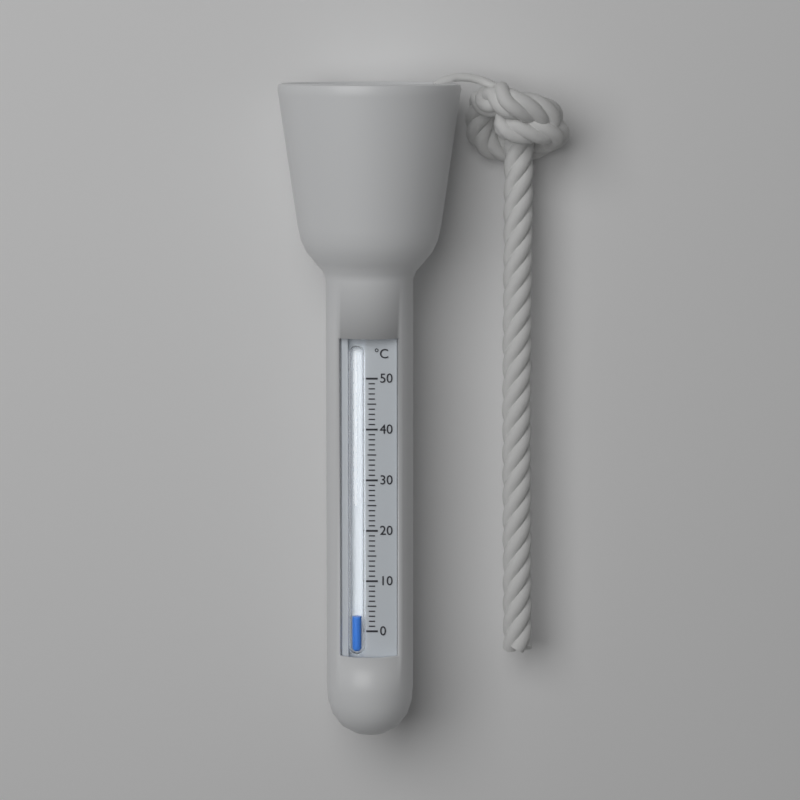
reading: 3 °C
